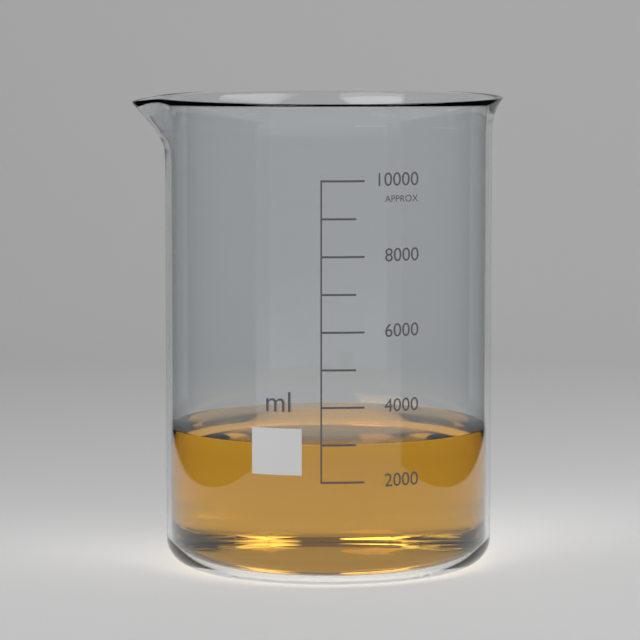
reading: 3000 ml
